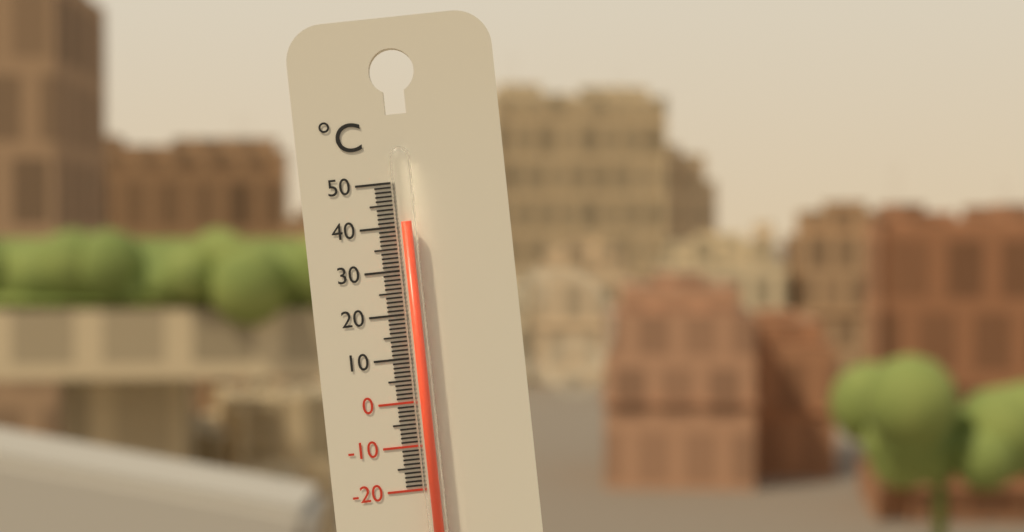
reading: 41 °C
